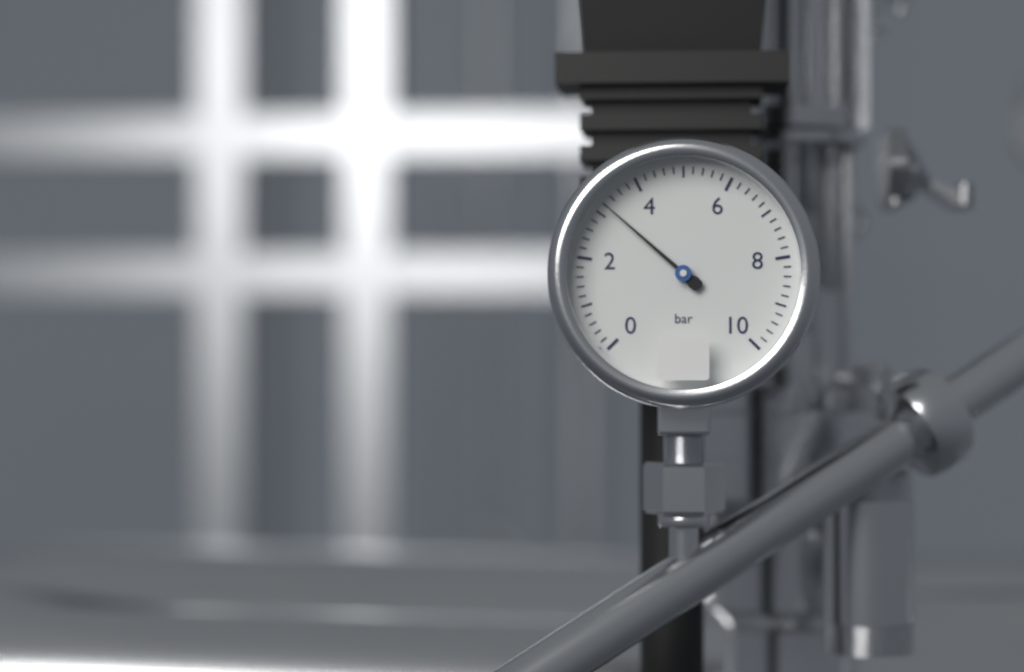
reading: 3.2 bar
